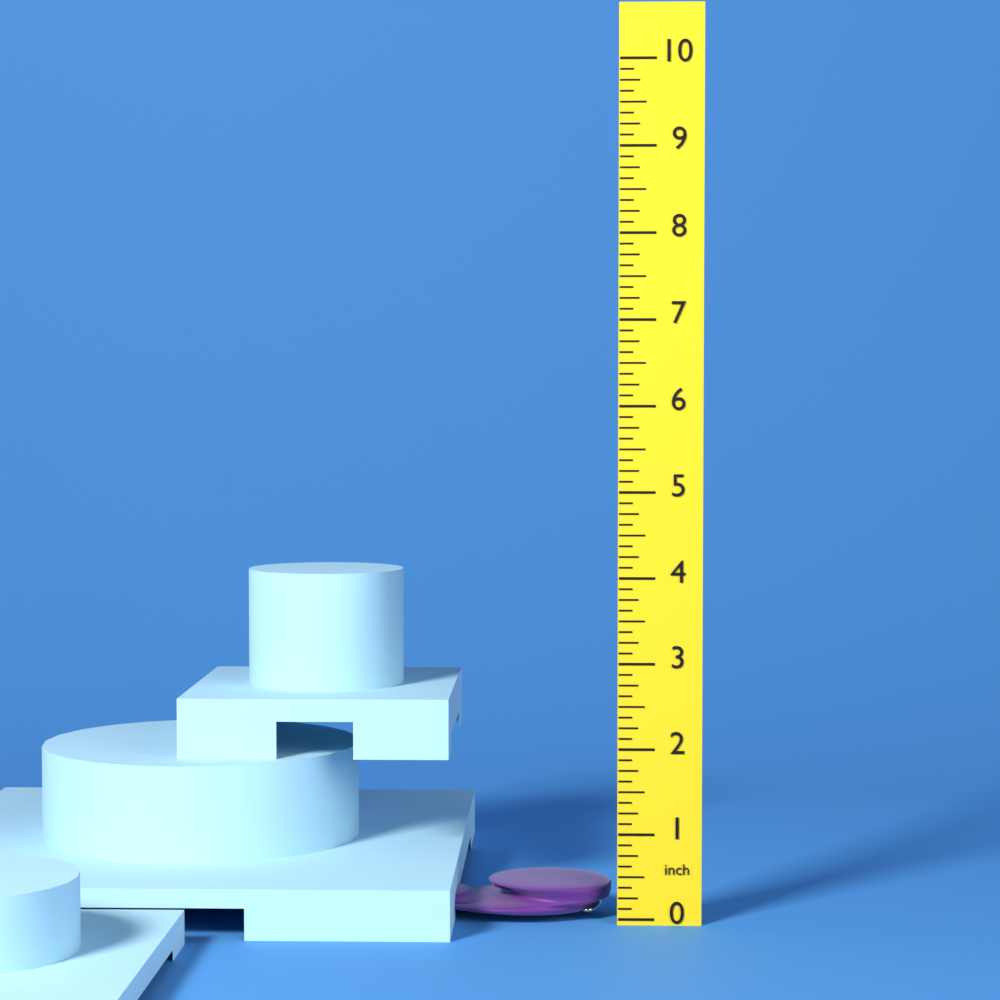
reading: 0.375 inch
